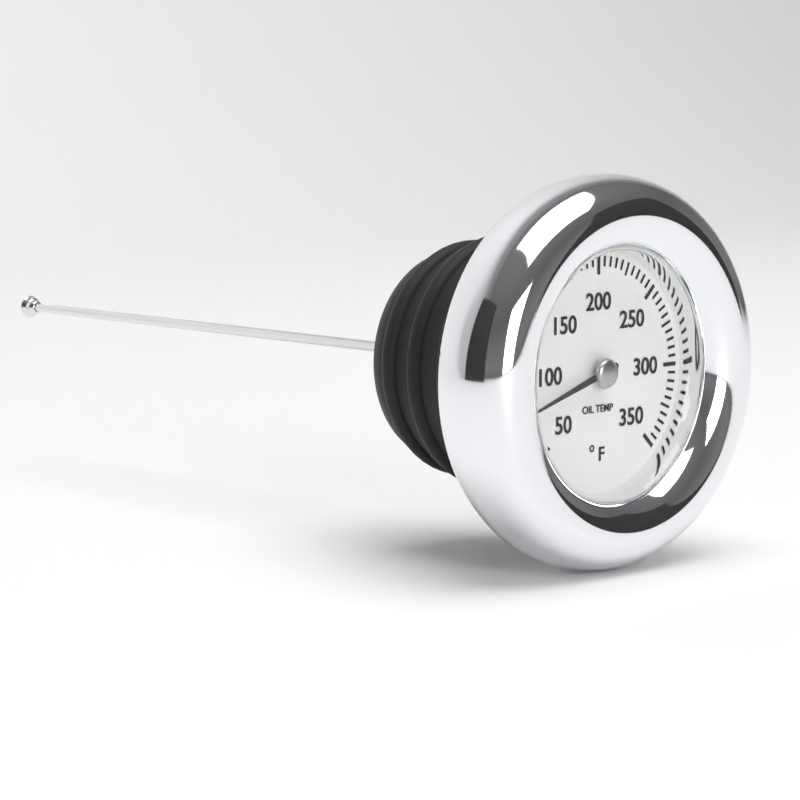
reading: 80 °F
